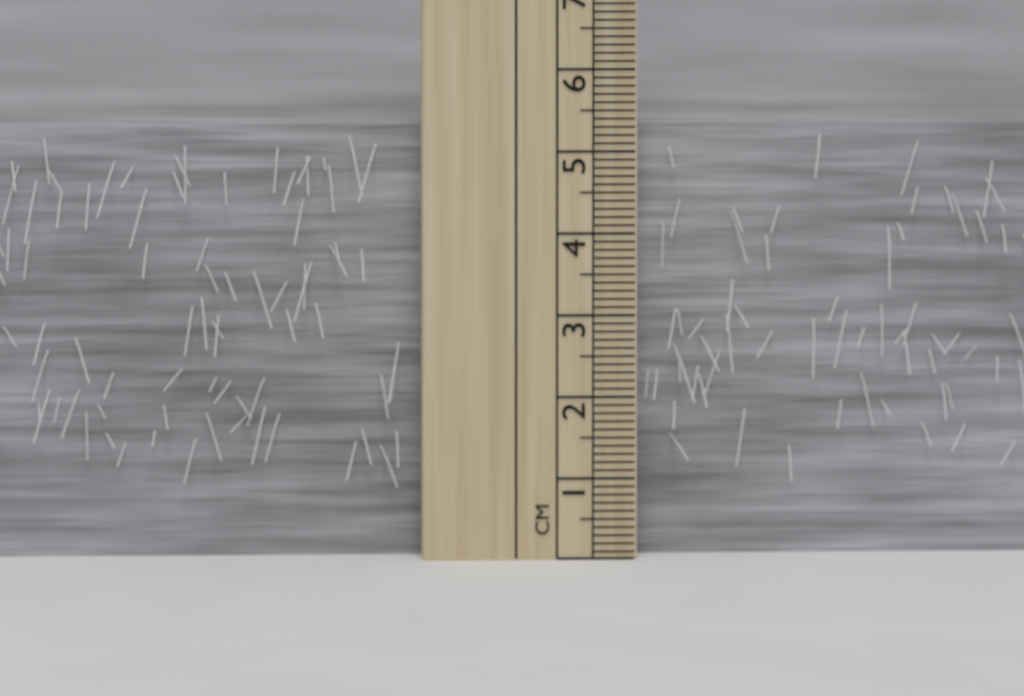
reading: 5.3 cm
